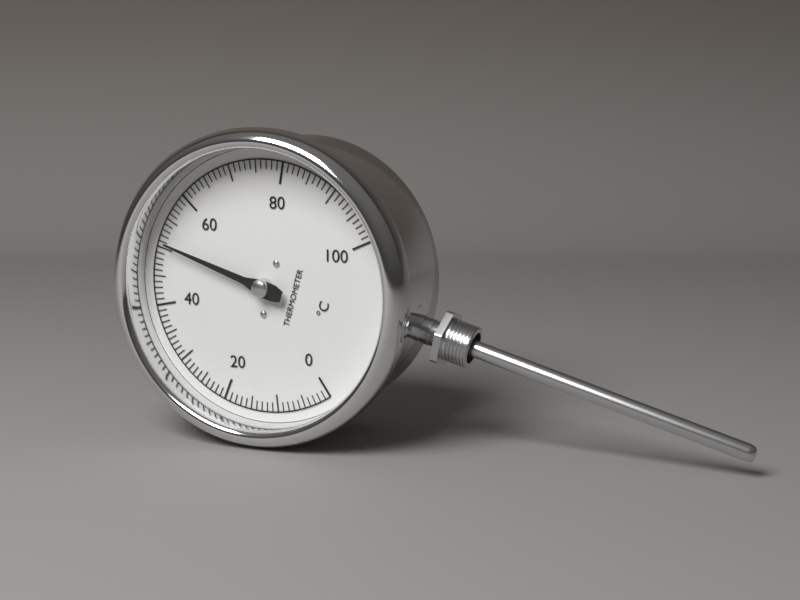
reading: 51 °C
